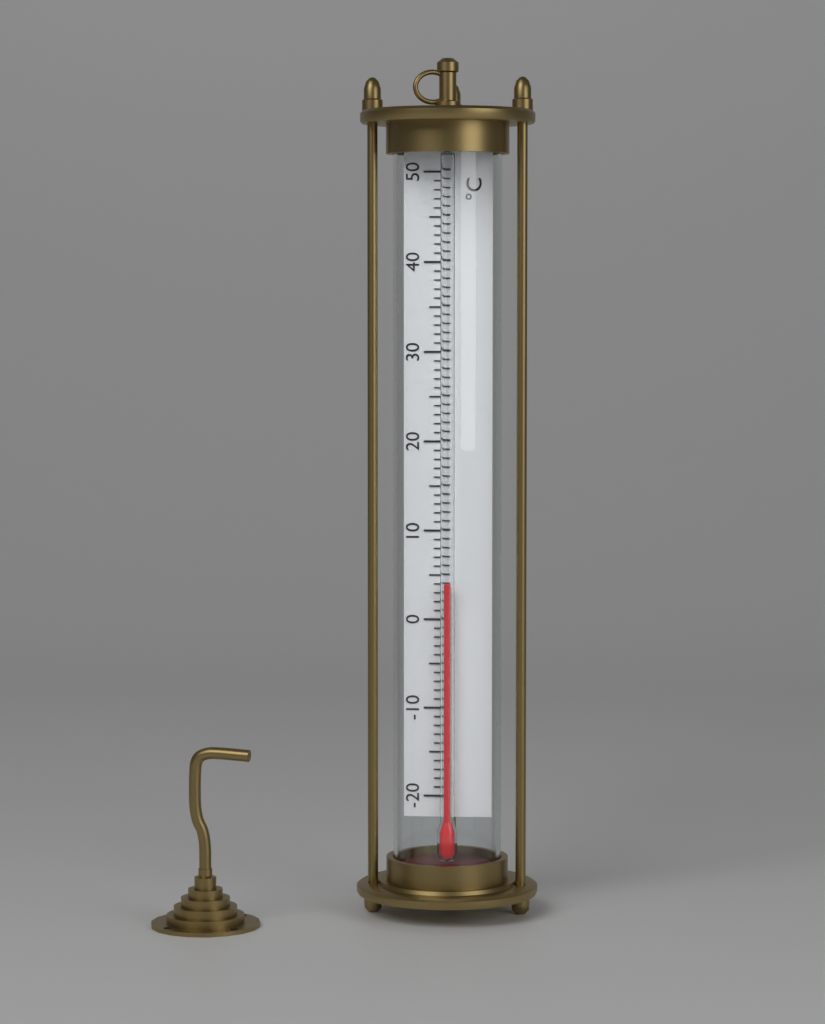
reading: 4 °C
